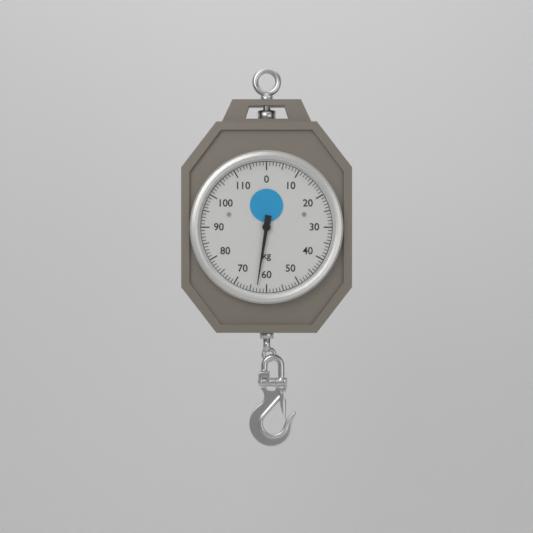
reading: 63 kg
